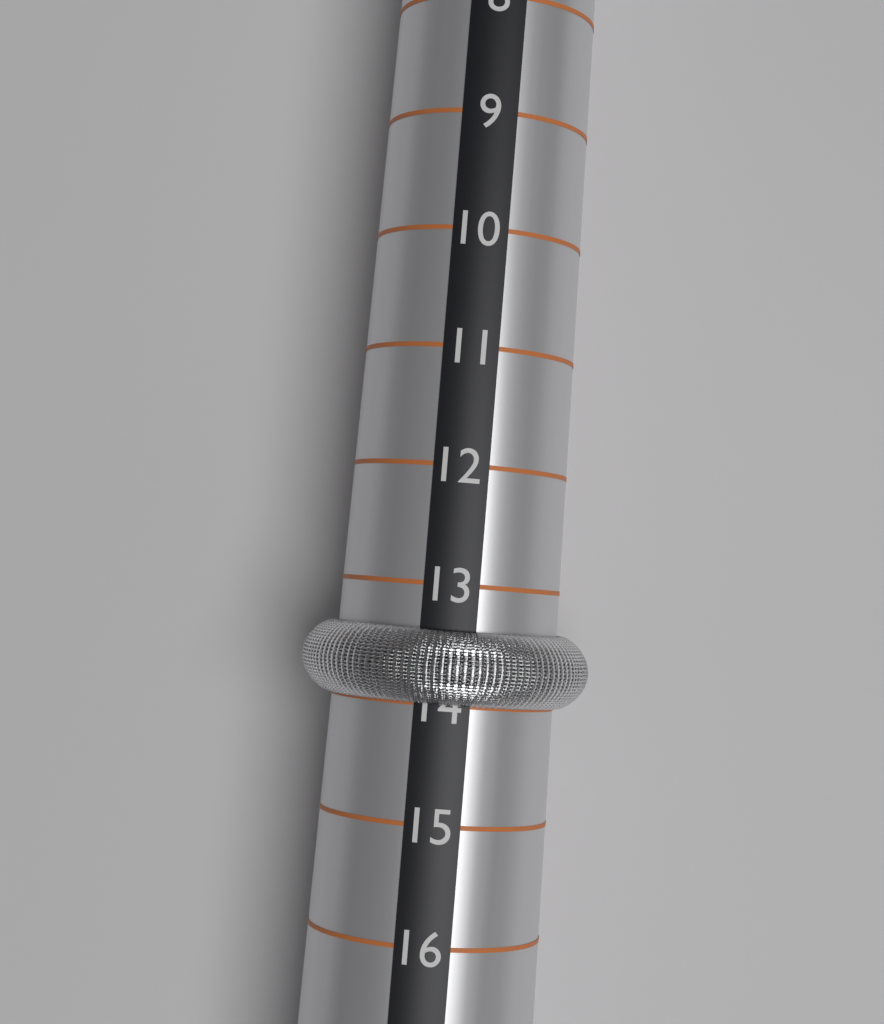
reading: 14 (no unit)
